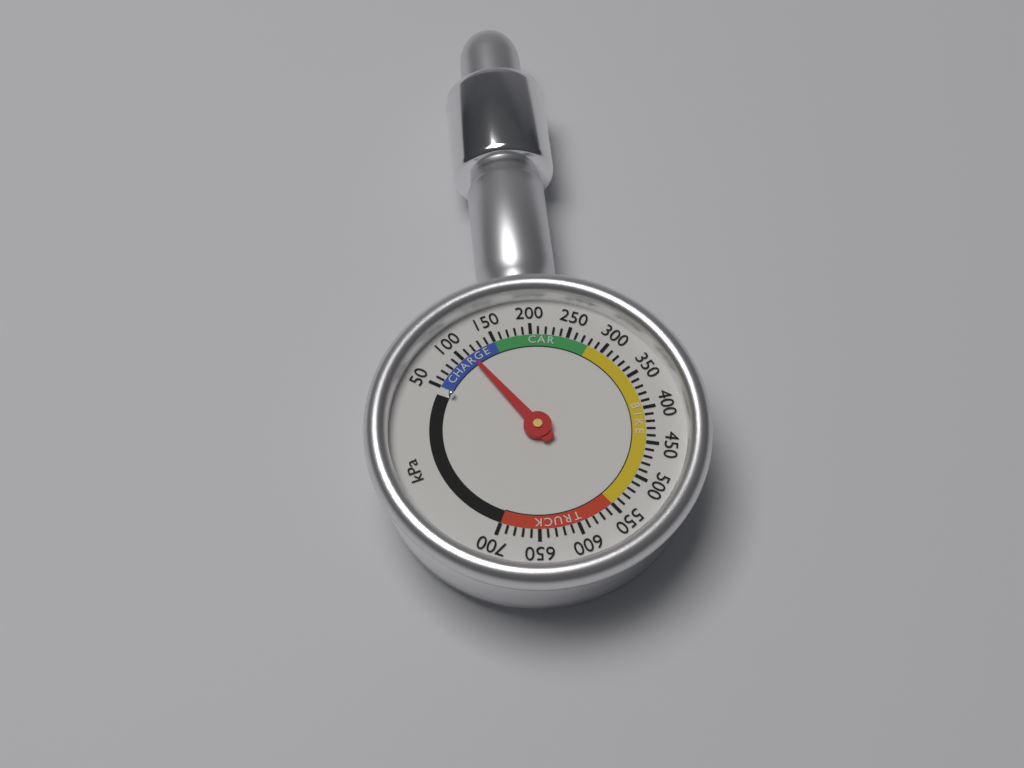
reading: 110 kPa
